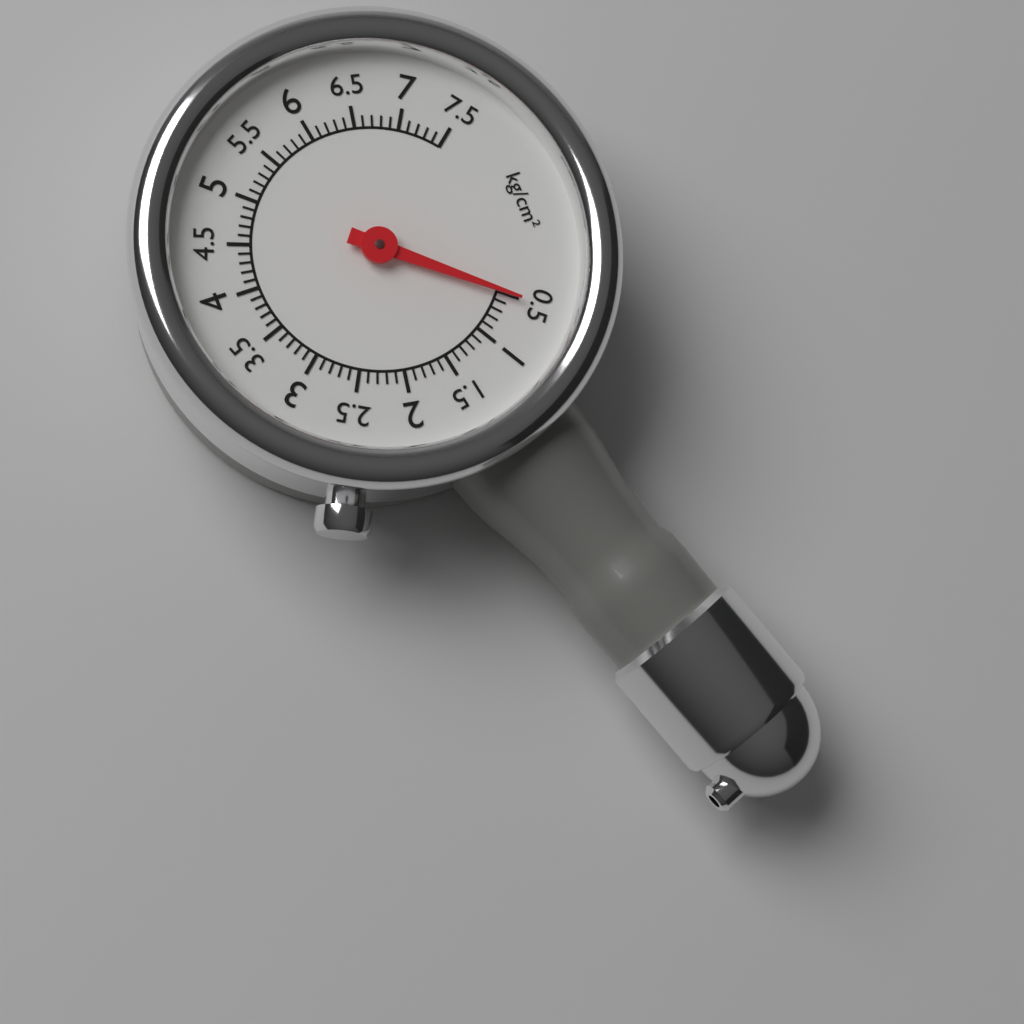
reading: 0.5 kg/cm²
